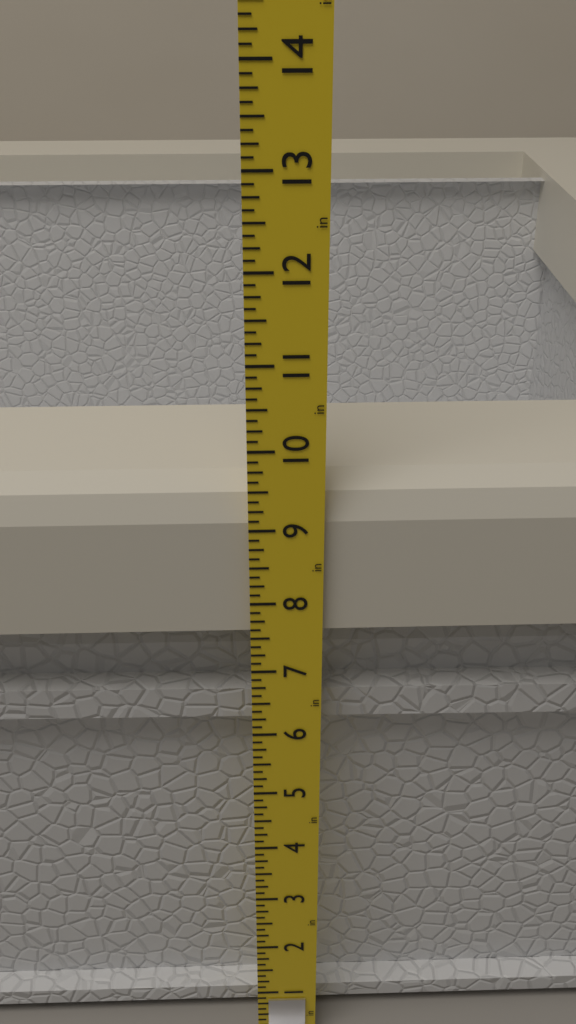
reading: 9.500 in
